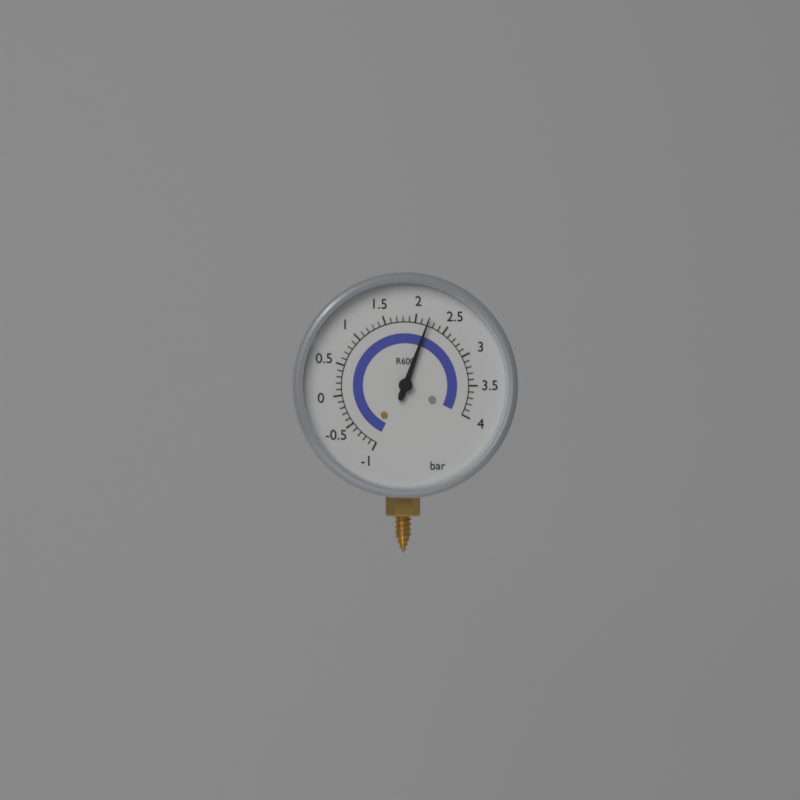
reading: 2.2 bar
